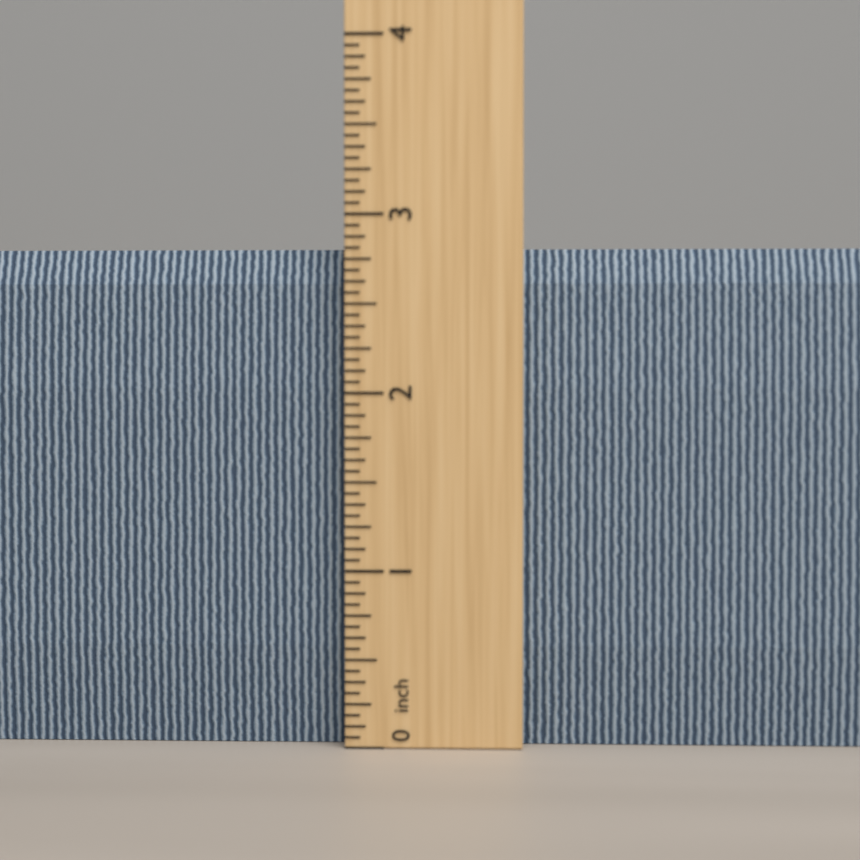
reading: 2.8125 inch
